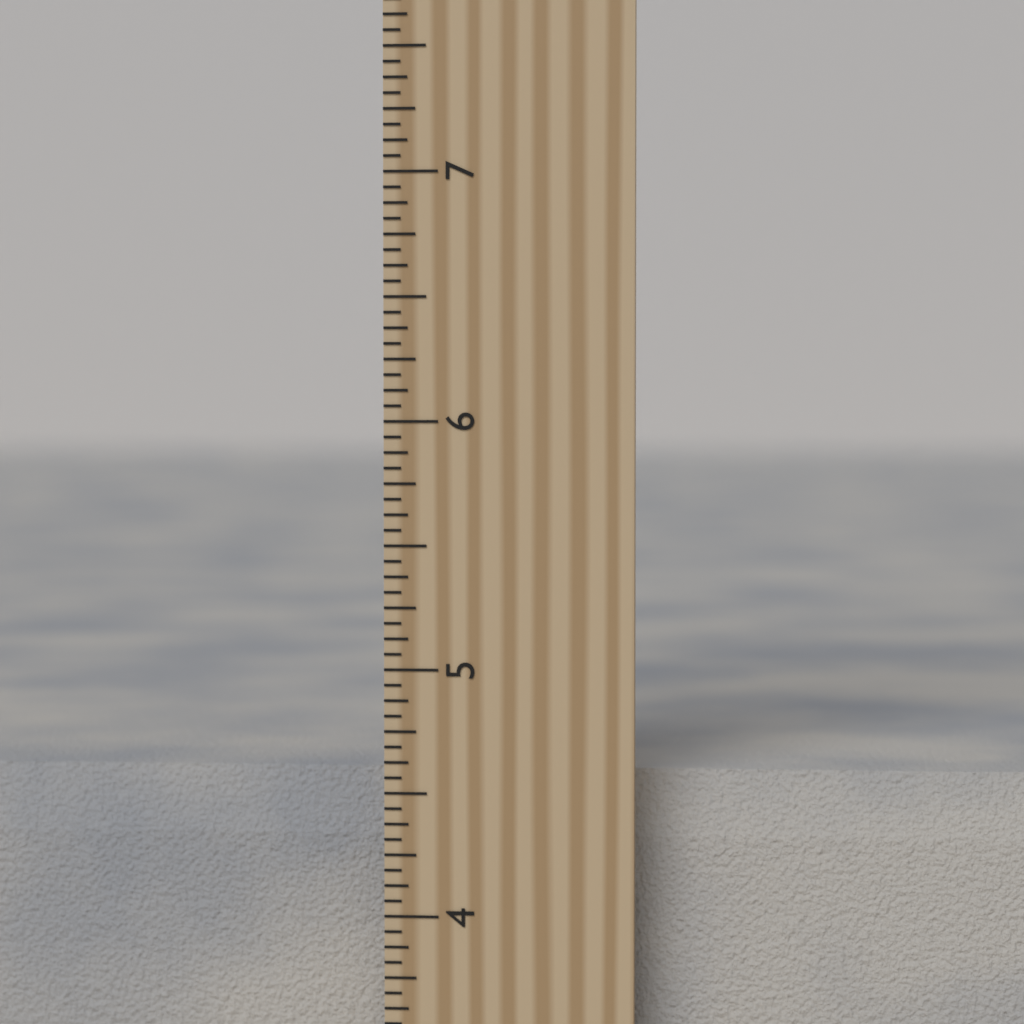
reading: 4.5625 inch
